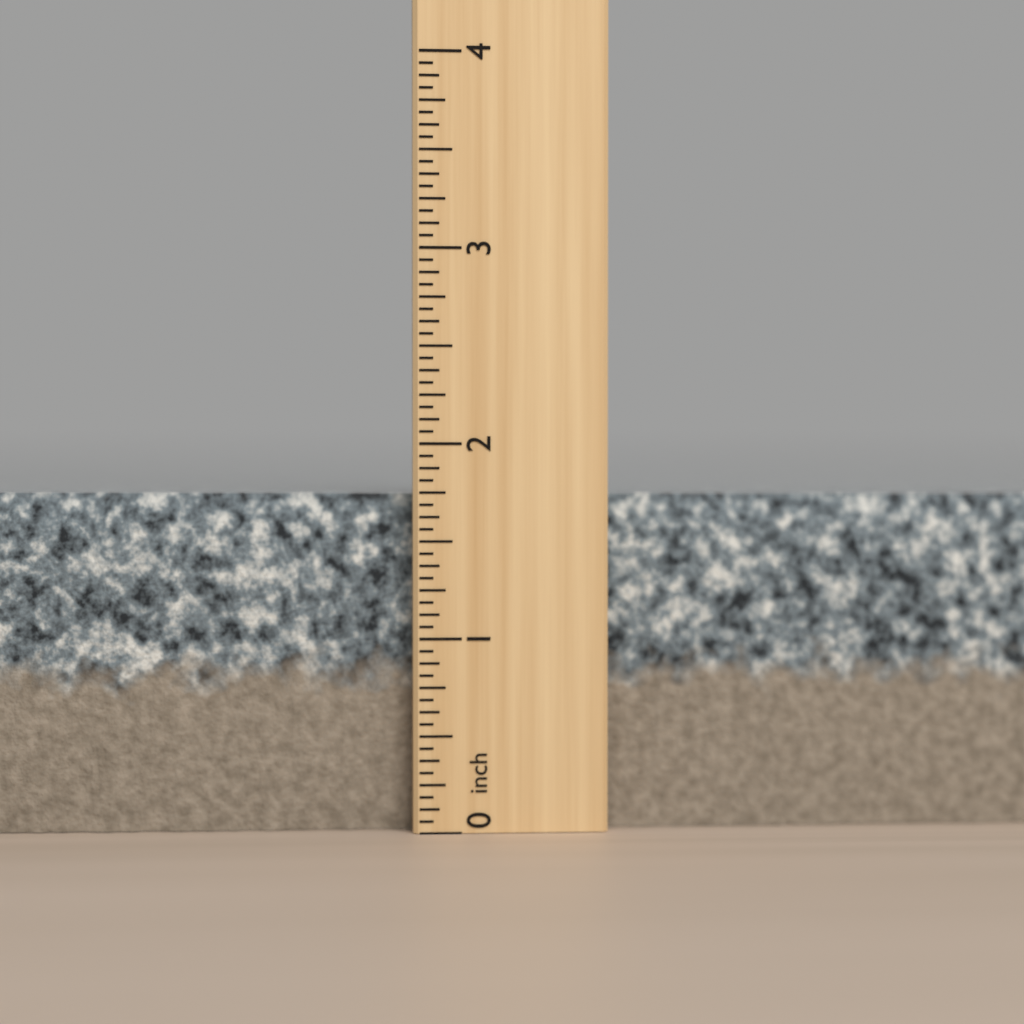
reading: 1.7500 inch
